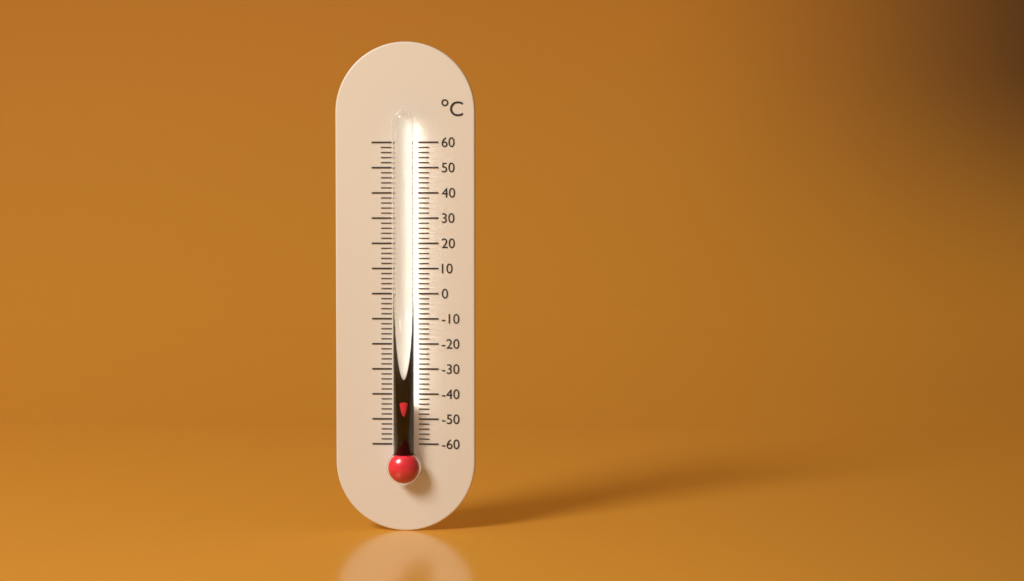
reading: -42 °C
